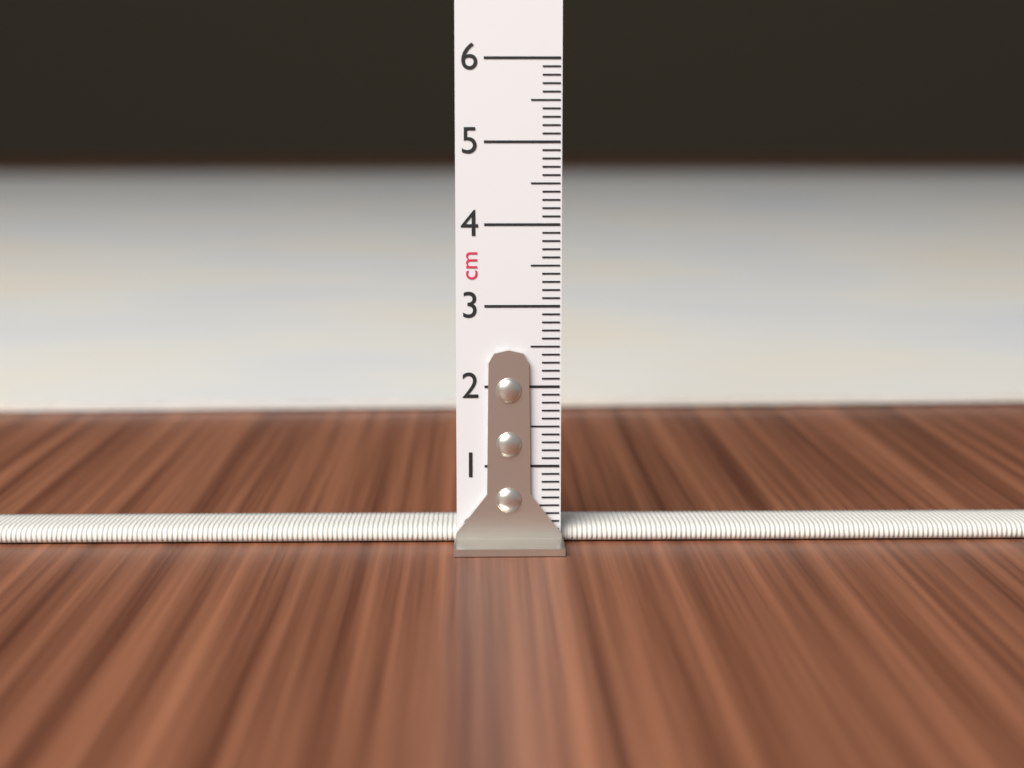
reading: 0.2 cm
